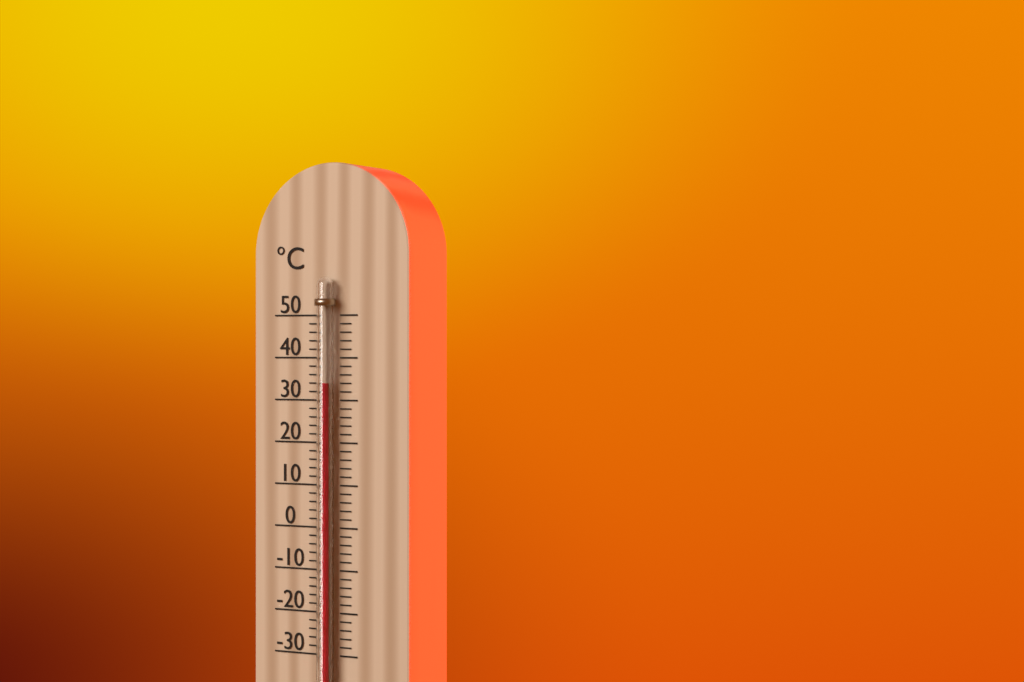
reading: 34 °C
